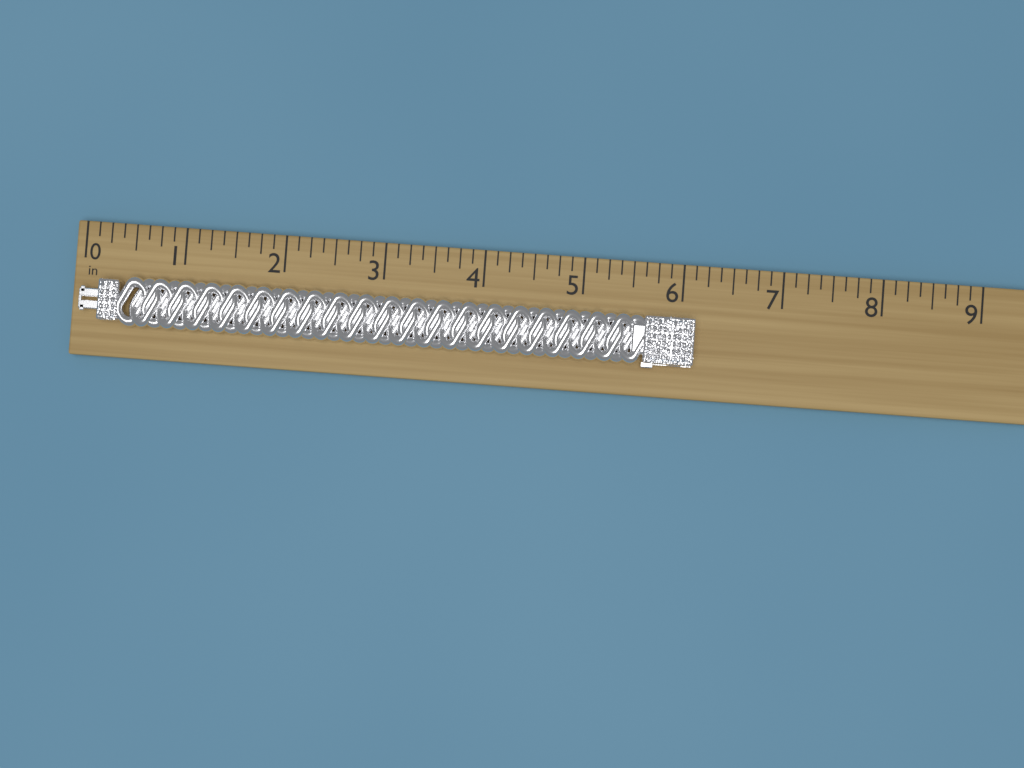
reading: 6.125 in
